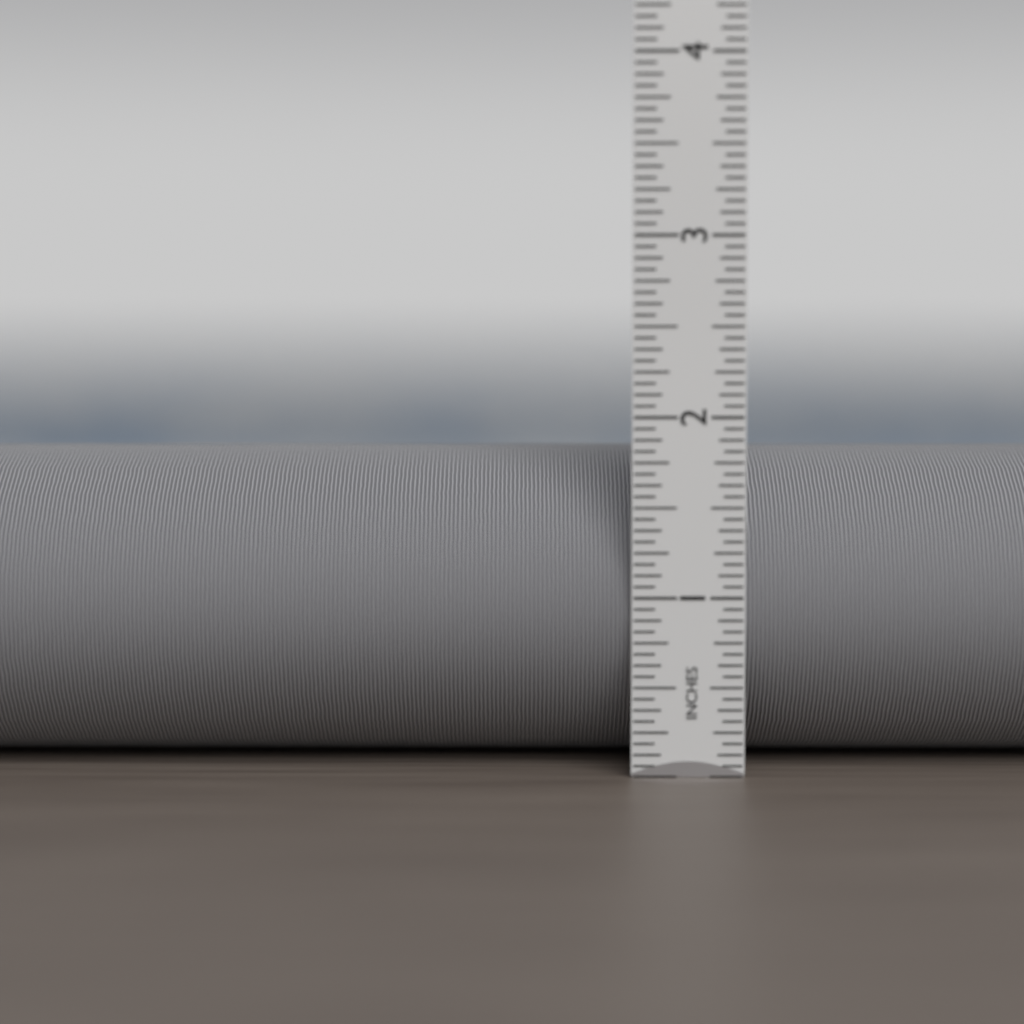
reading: 1.8125 in
